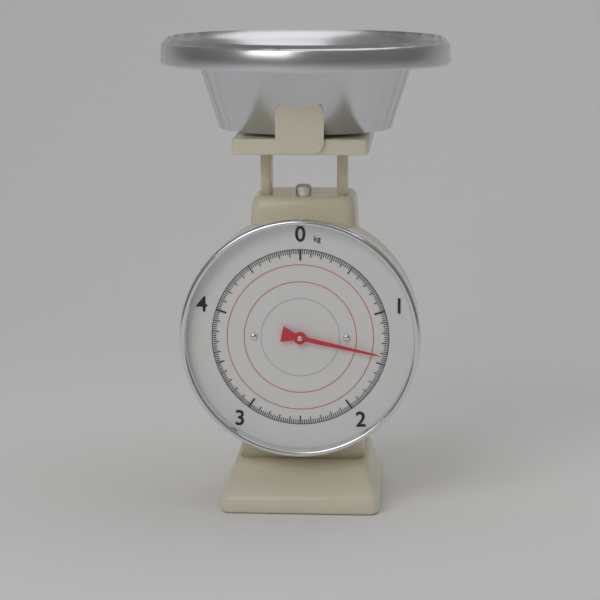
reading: 1.42 kg
